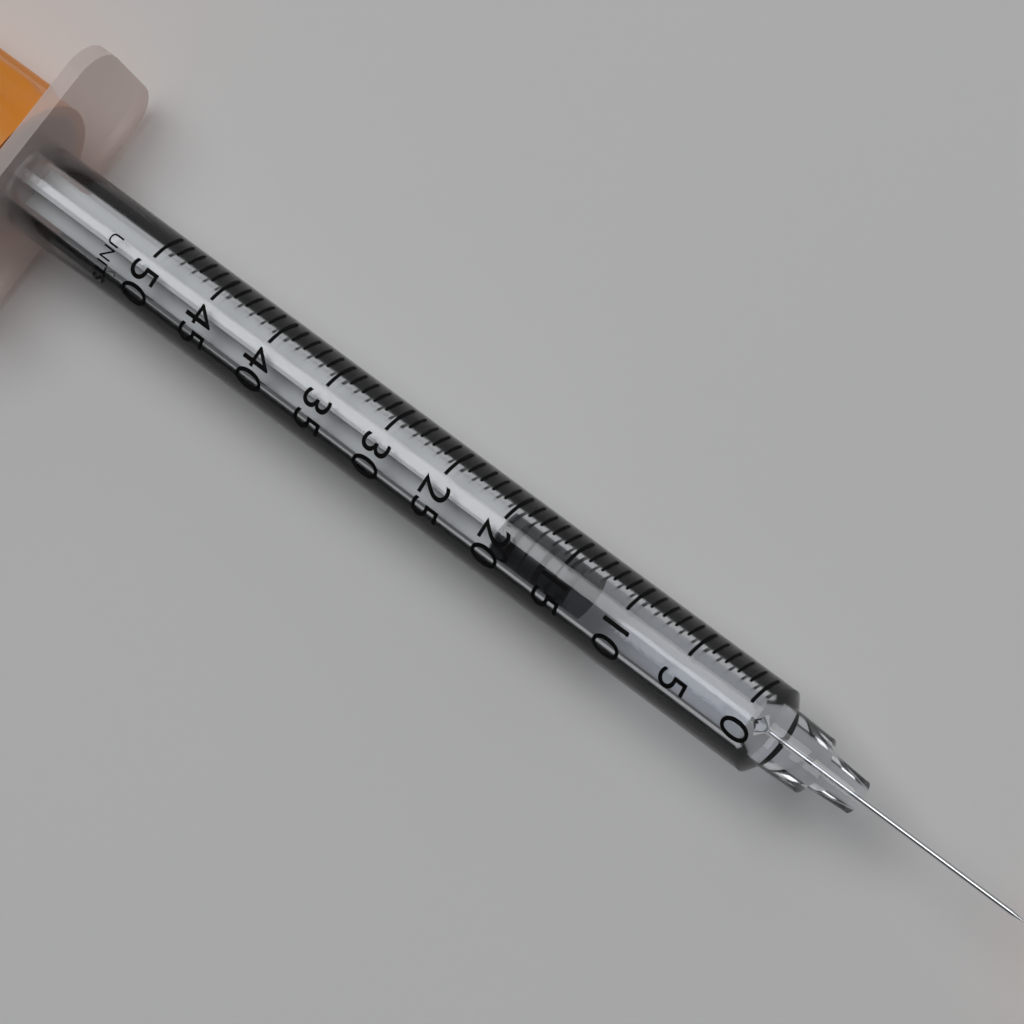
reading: 14 UNITS
